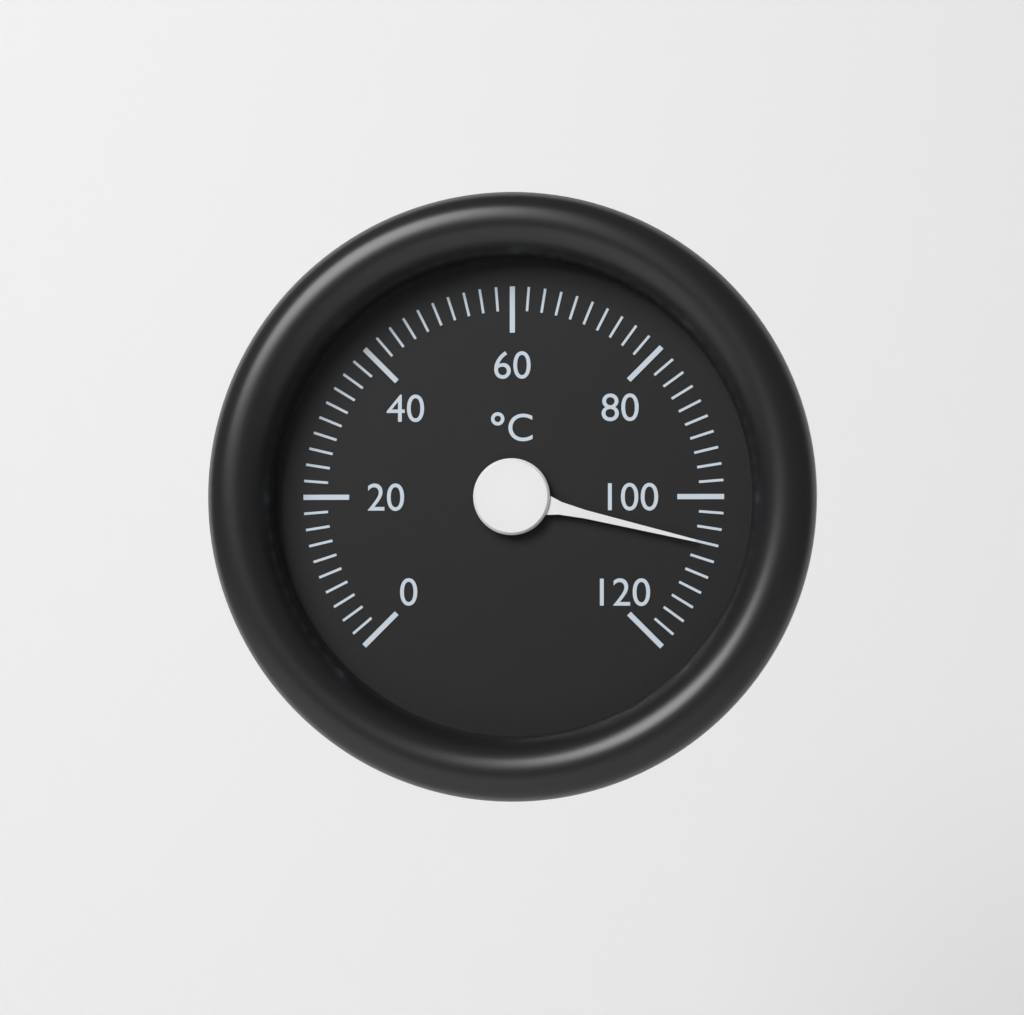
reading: 106 °C
